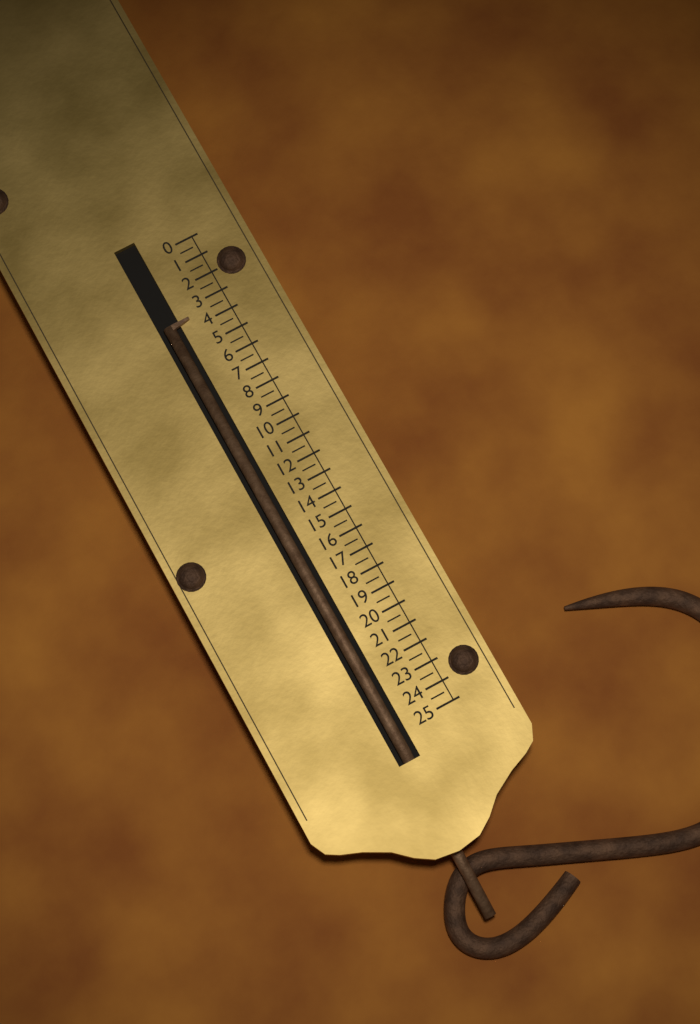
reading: 3.5 (no unit)
